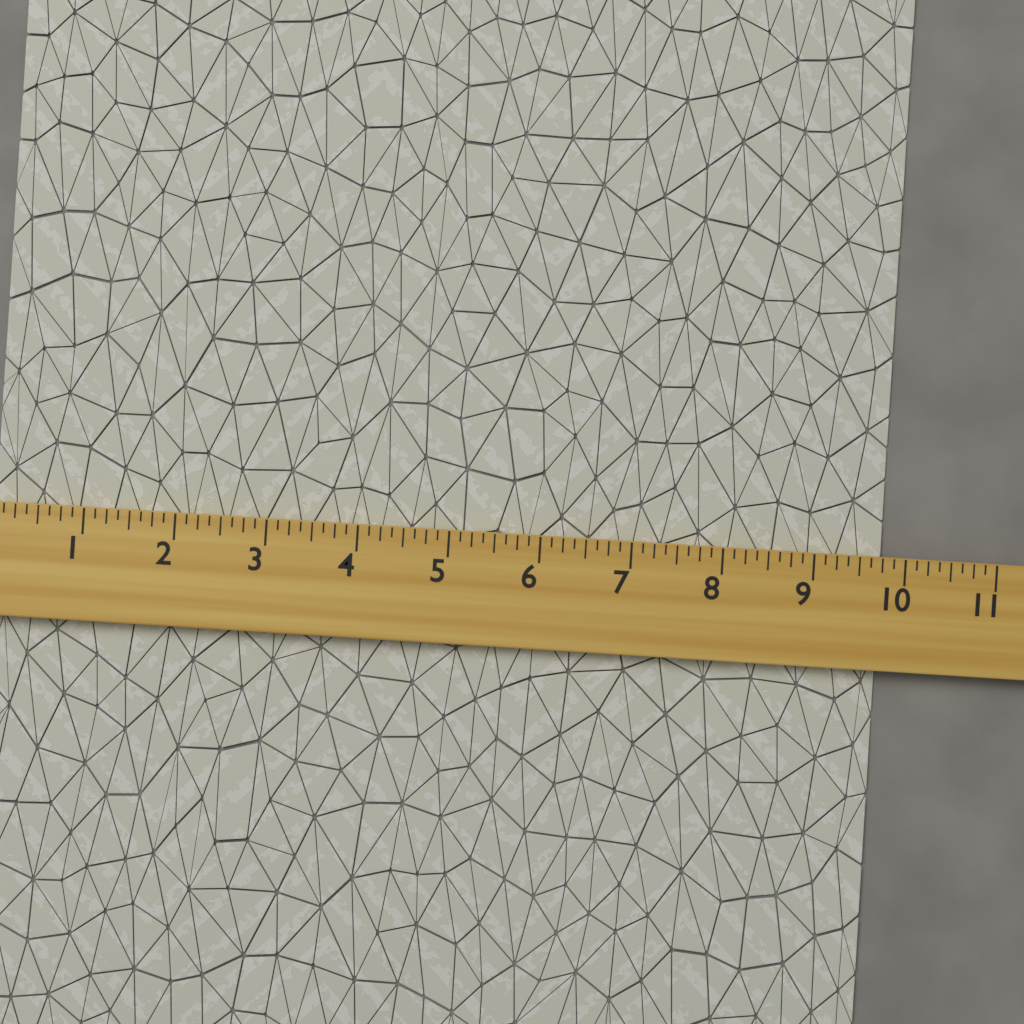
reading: 9.750 (no unit)
